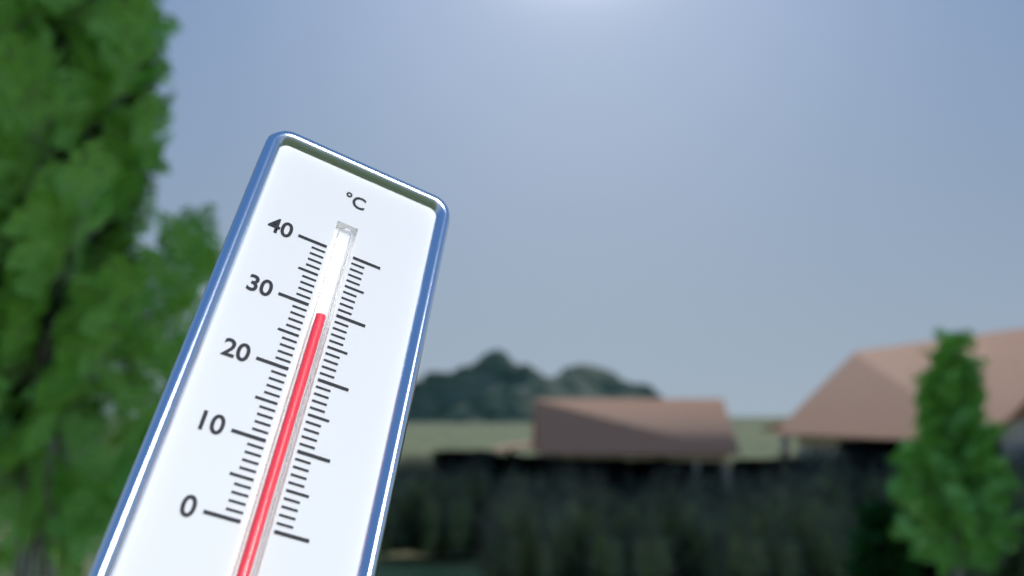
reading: 29 °C
